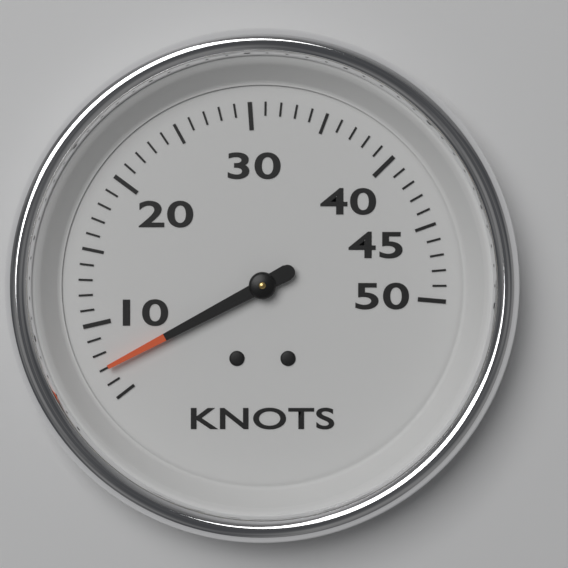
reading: 7 knots
